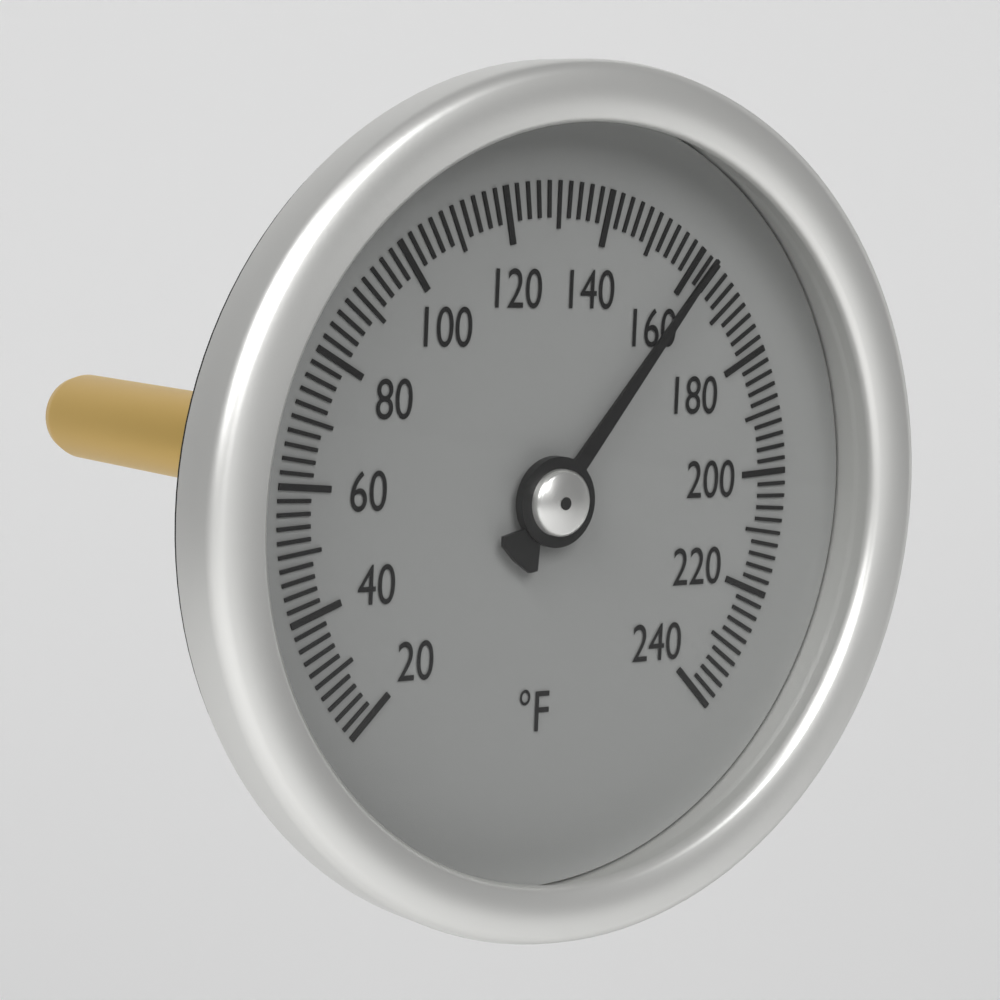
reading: 162 °F
